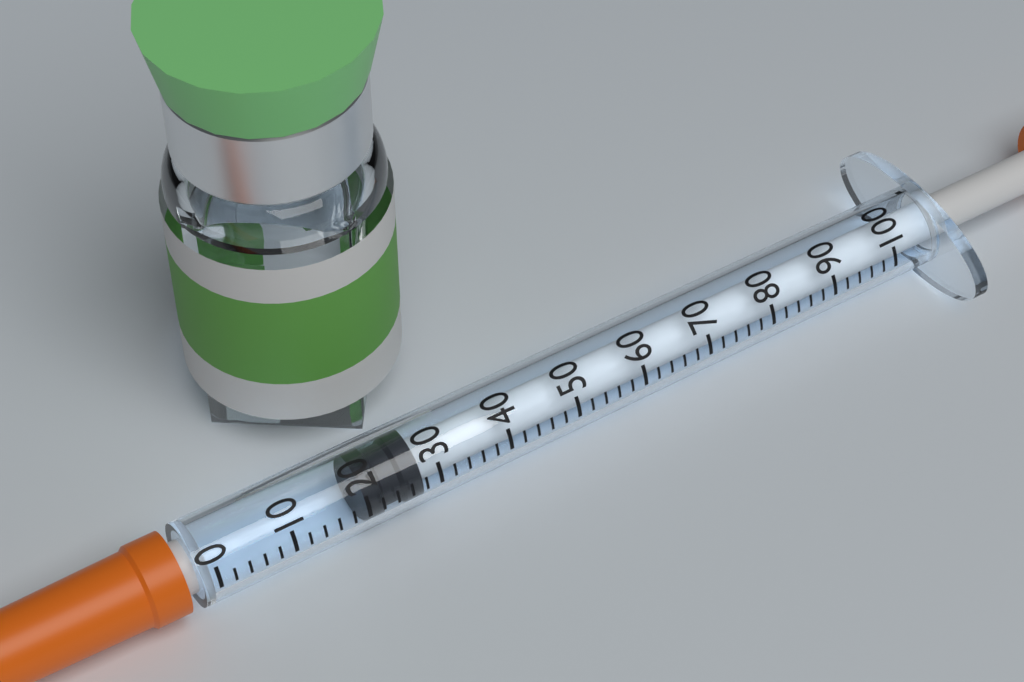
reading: 20 (no unit)
